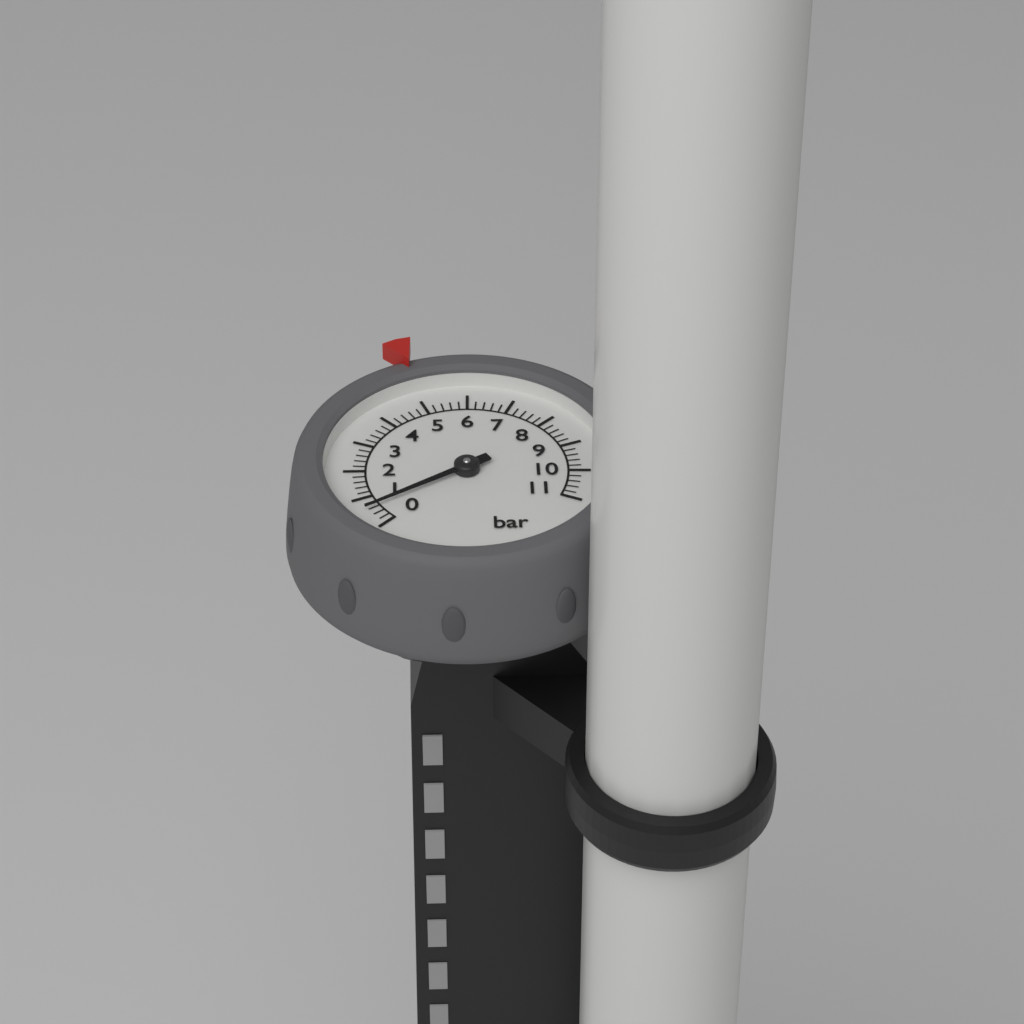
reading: 0.6 bar
